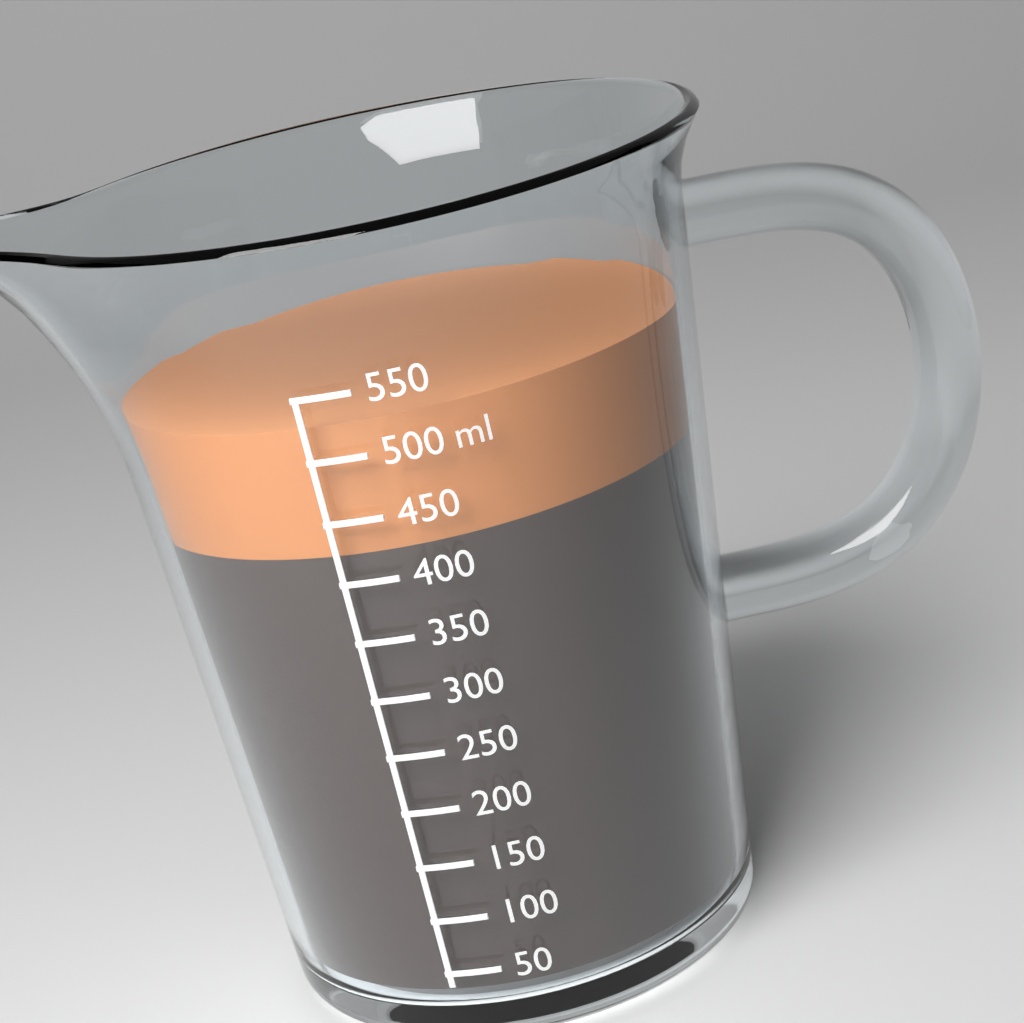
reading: 525 ml
